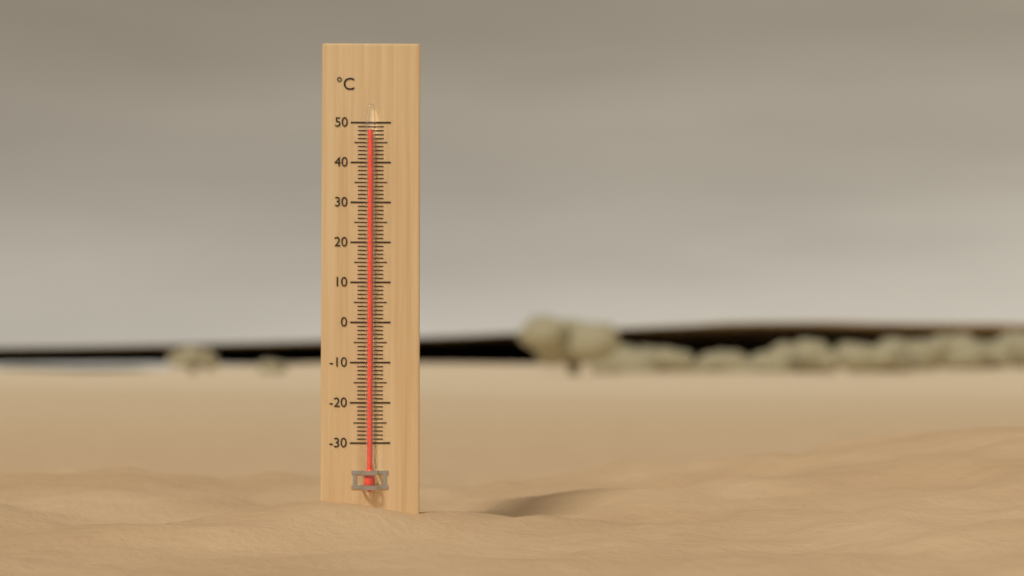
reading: 48 °C
